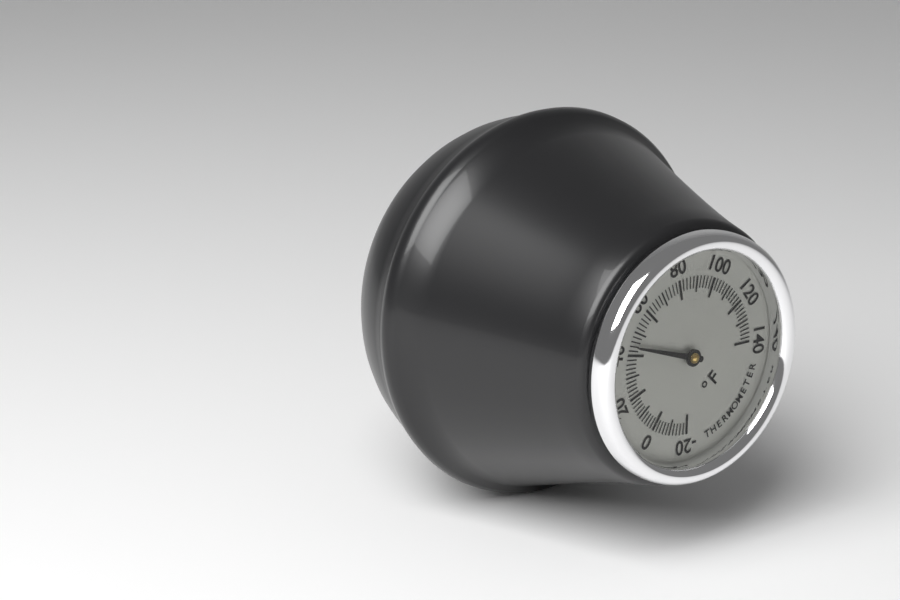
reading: 44 °F
